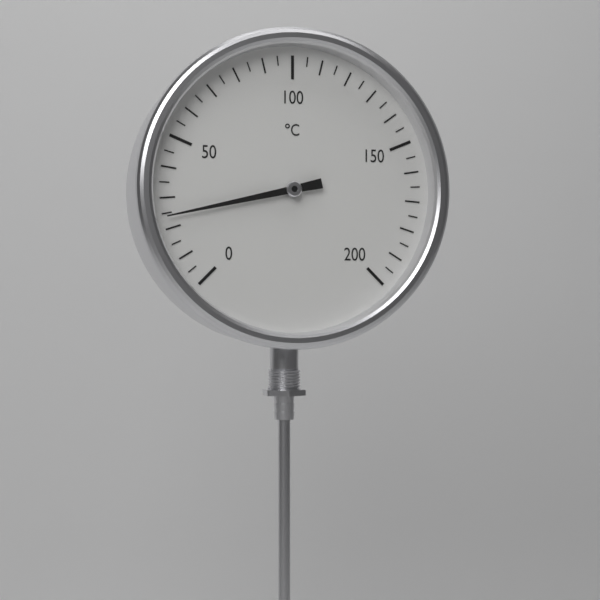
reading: 24 °C
